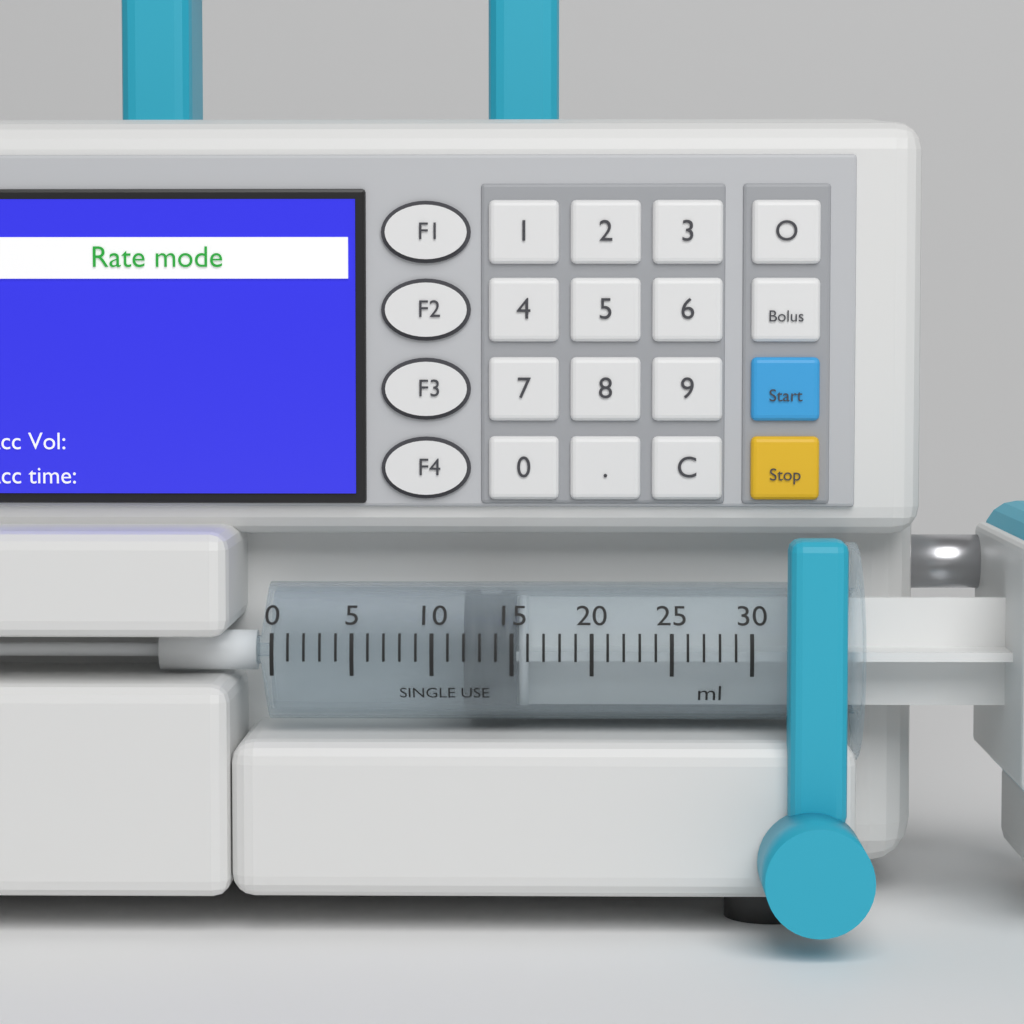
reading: 12 ml
